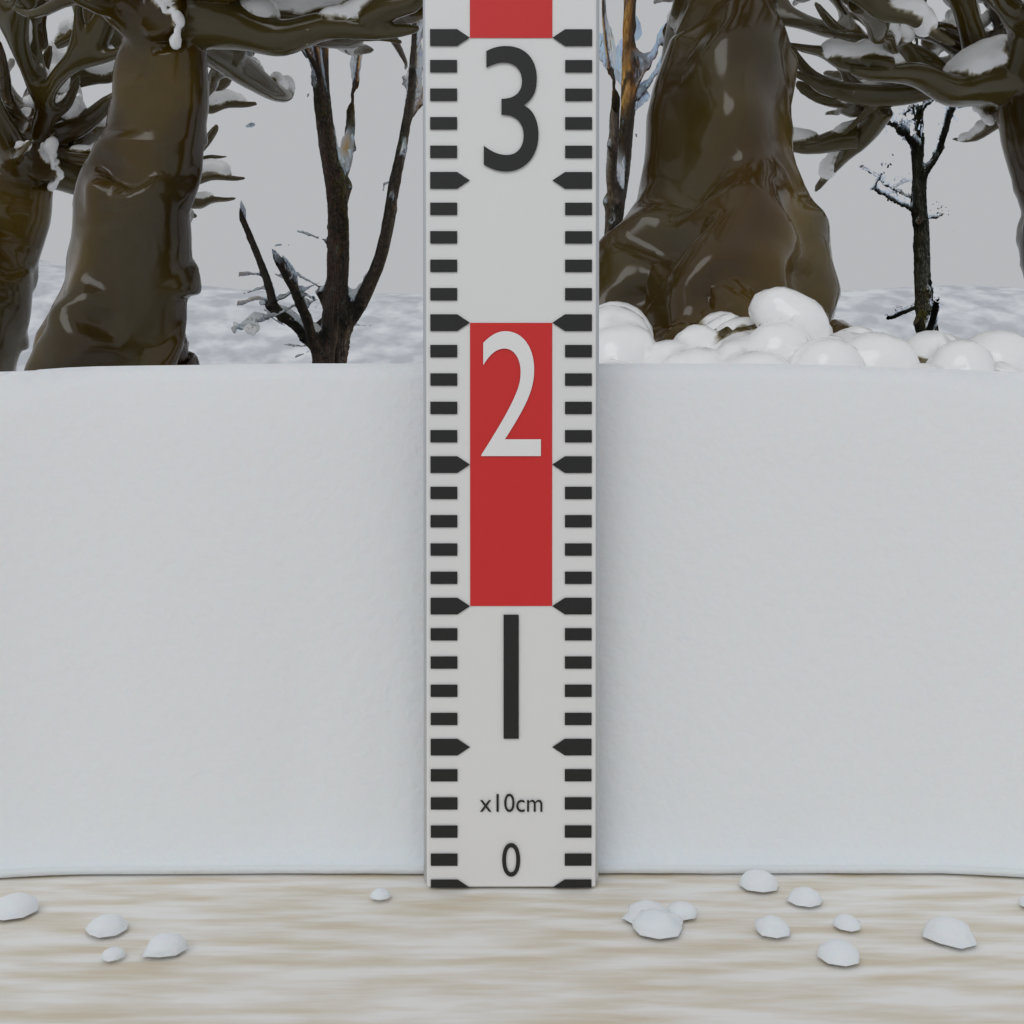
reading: 19 cm
